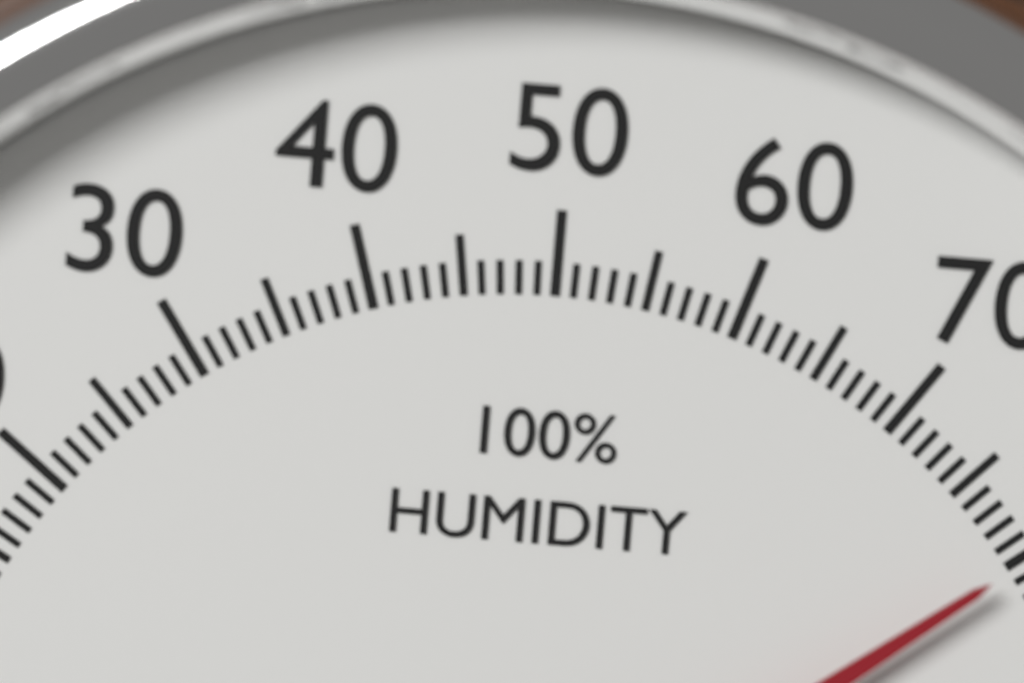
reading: 80 %
